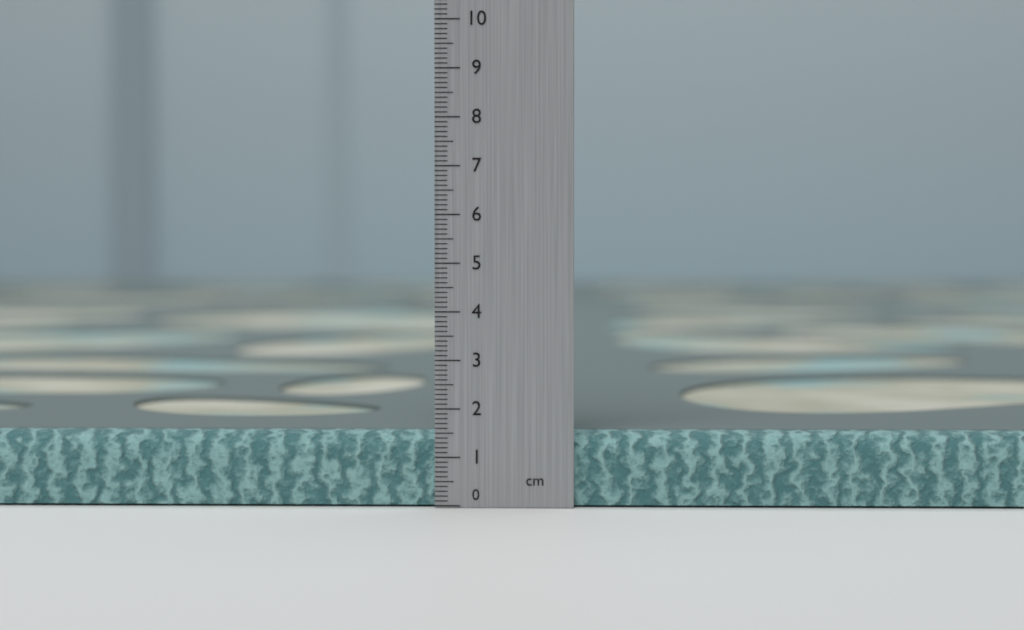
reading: 1.5 cm
